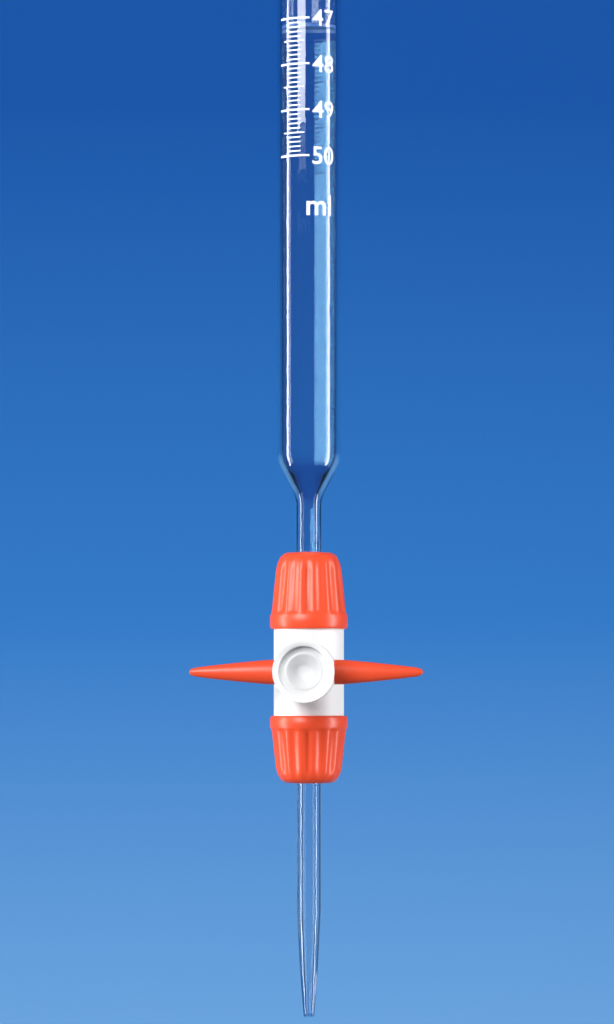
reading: 47.1 ml
